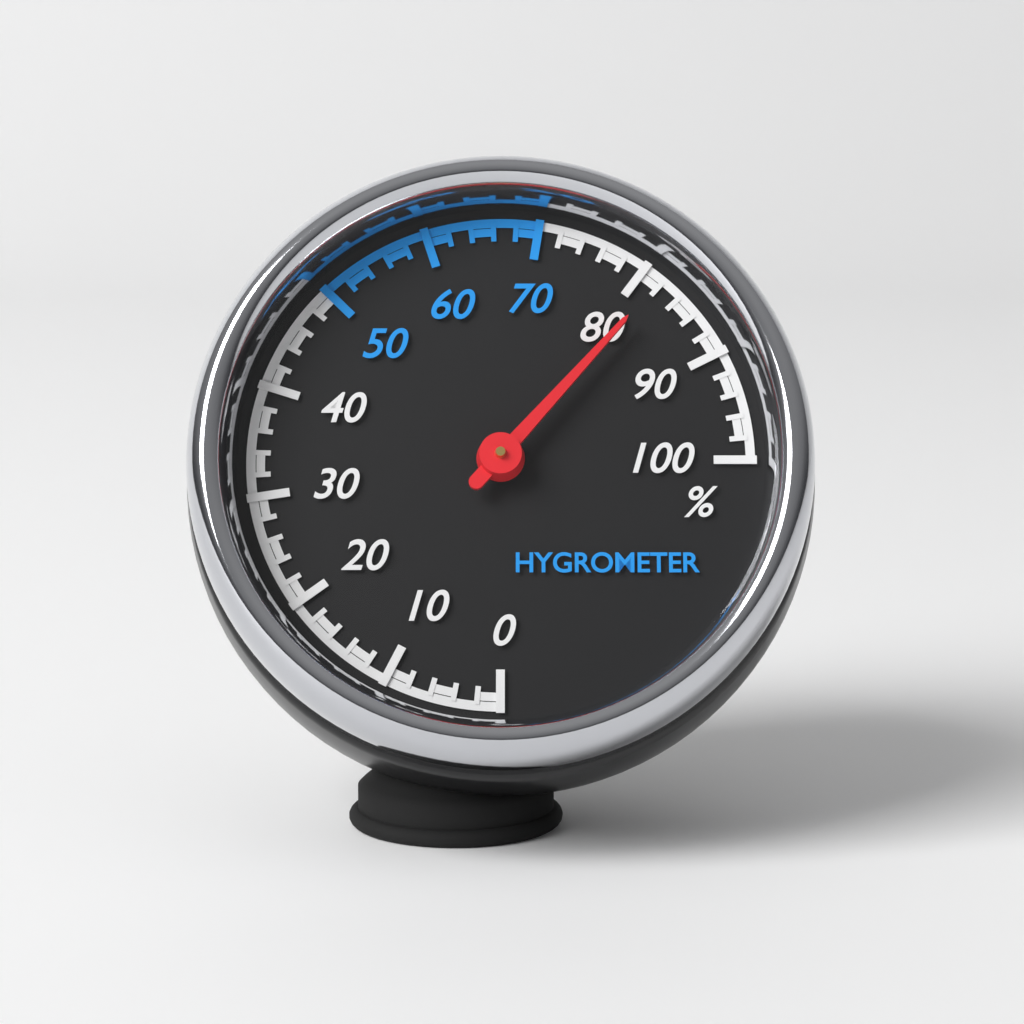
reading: 82 %
